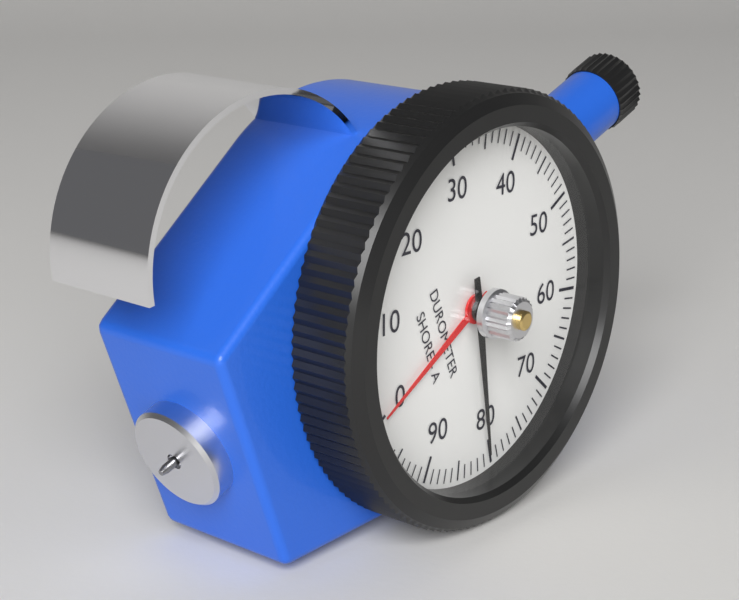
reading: 81 Shore A
